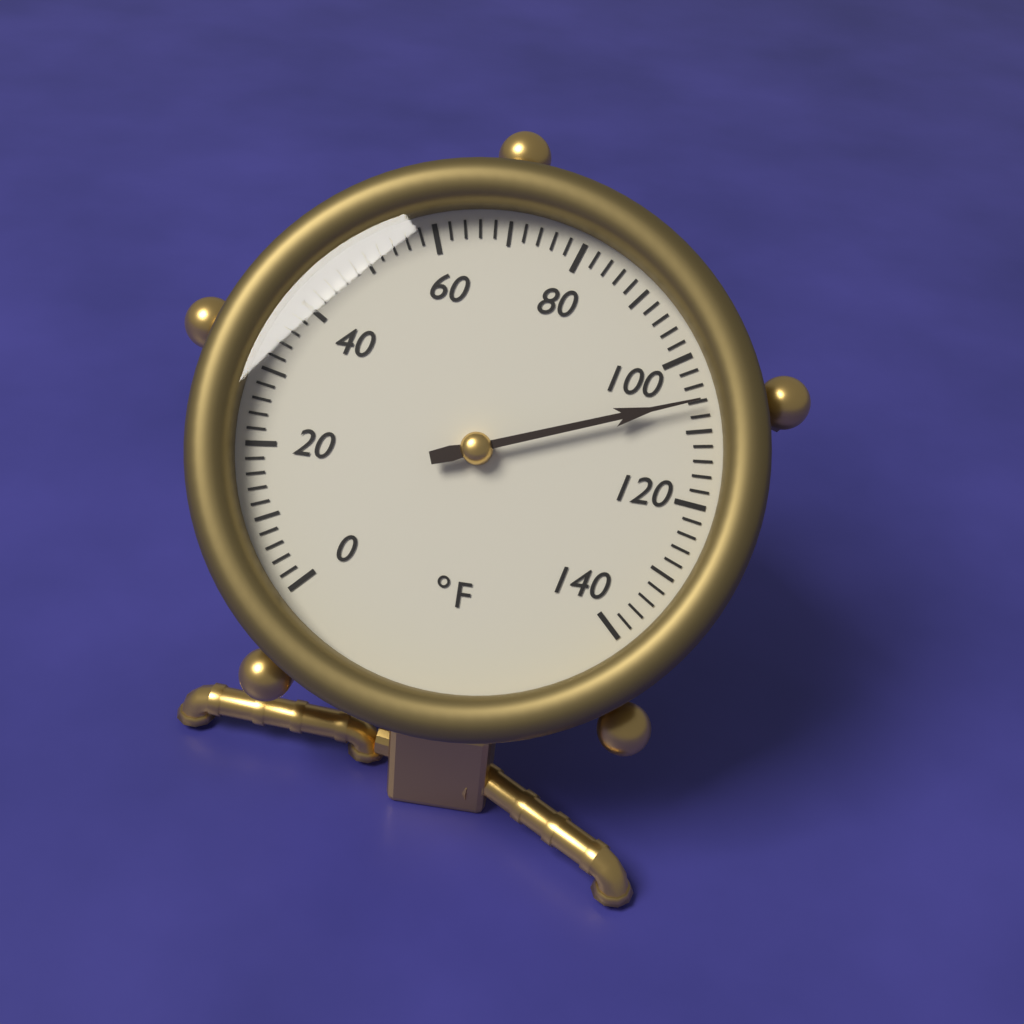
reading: 106 °F
